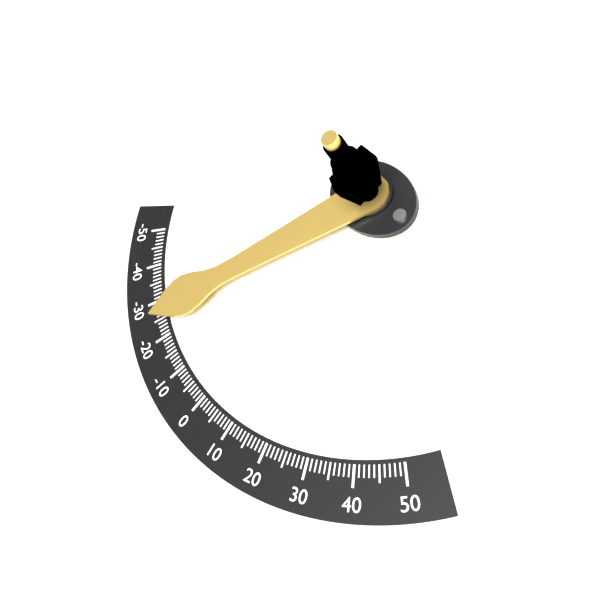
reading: -26 (no unit)
